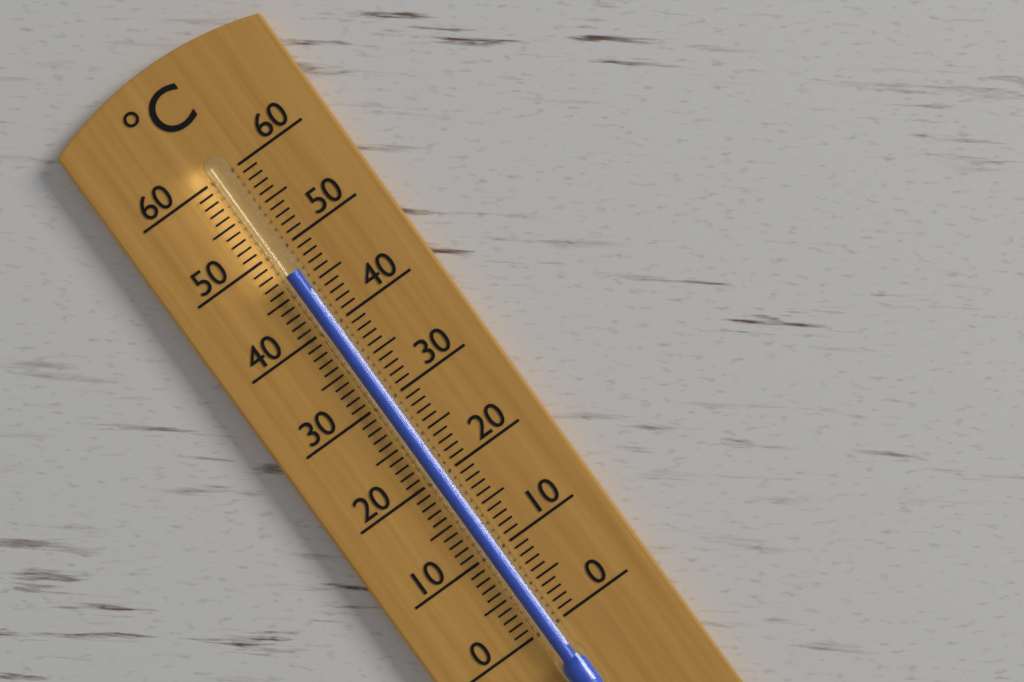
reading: 47 °C
